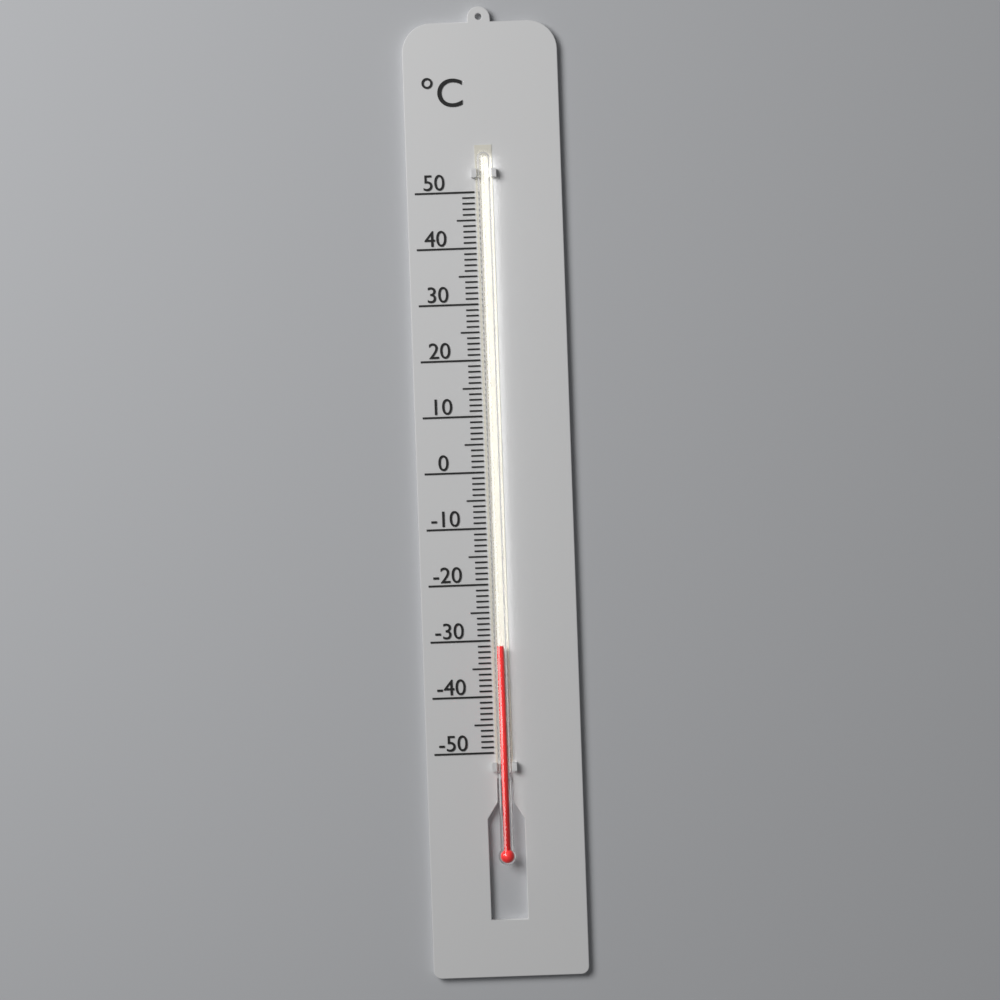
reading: -31 °C
